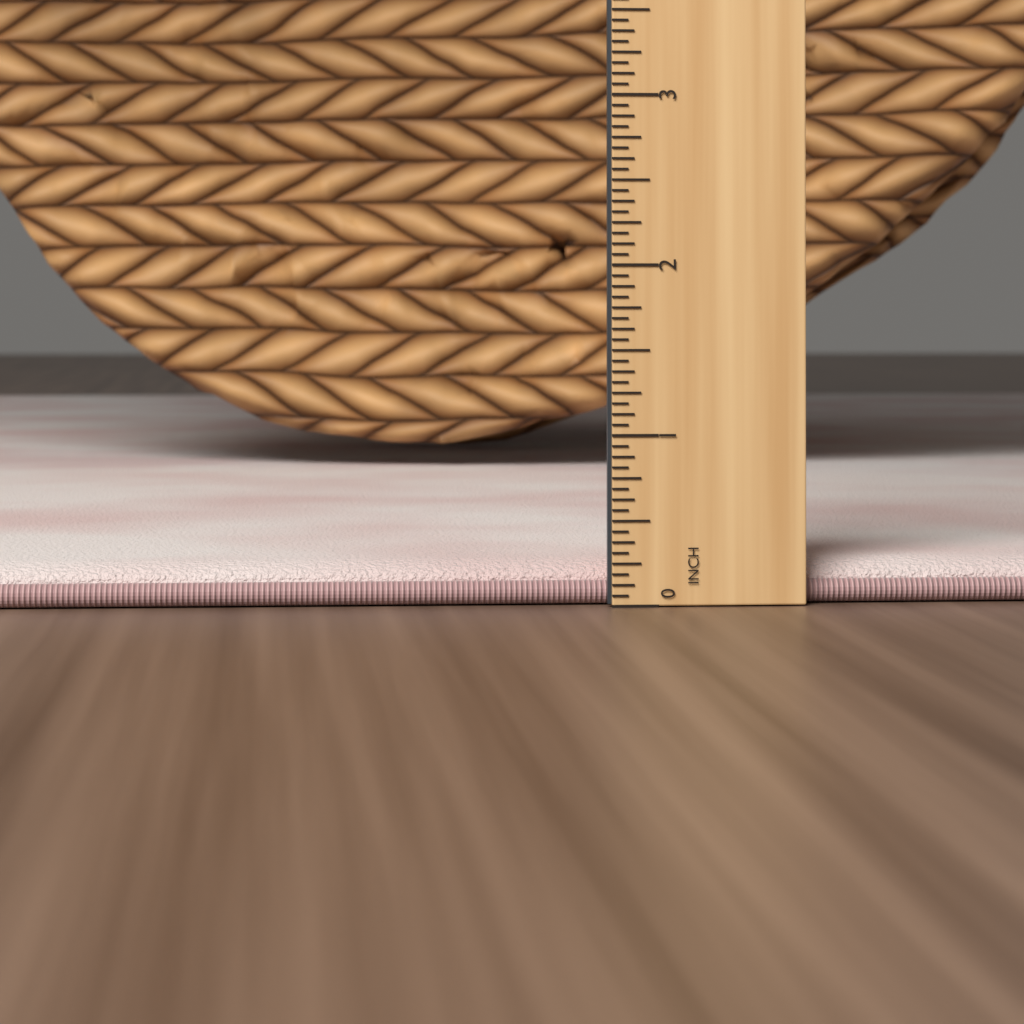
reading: 0.2500 in
